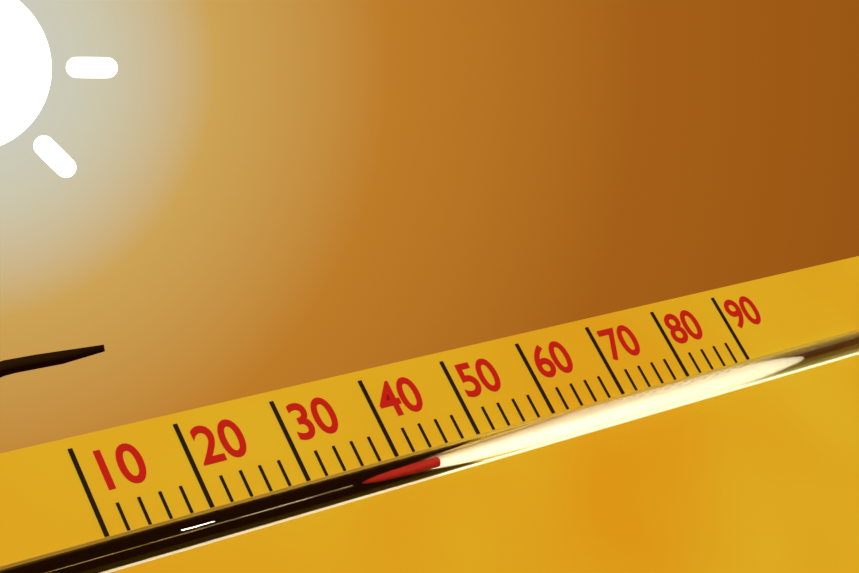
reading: 44 (no unit)
